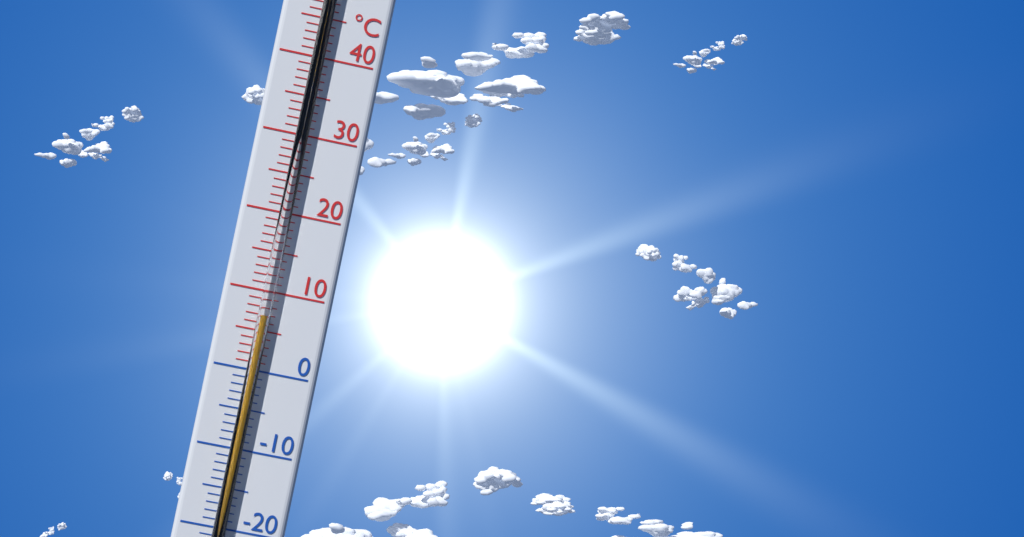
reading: 7 °C
